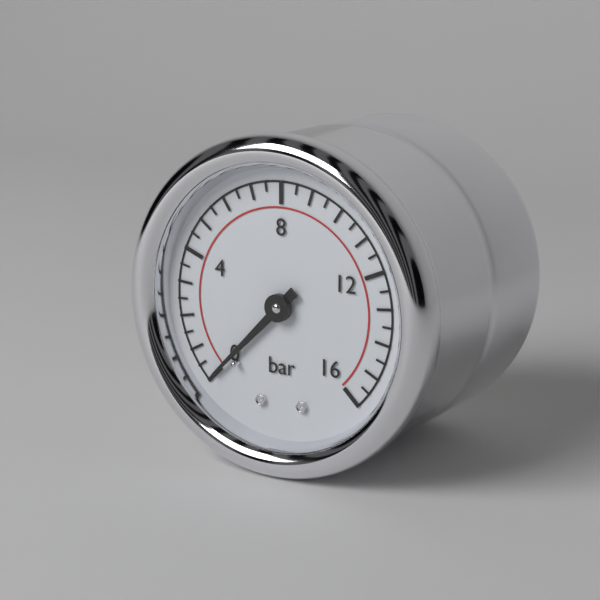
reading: 0.0 bar
